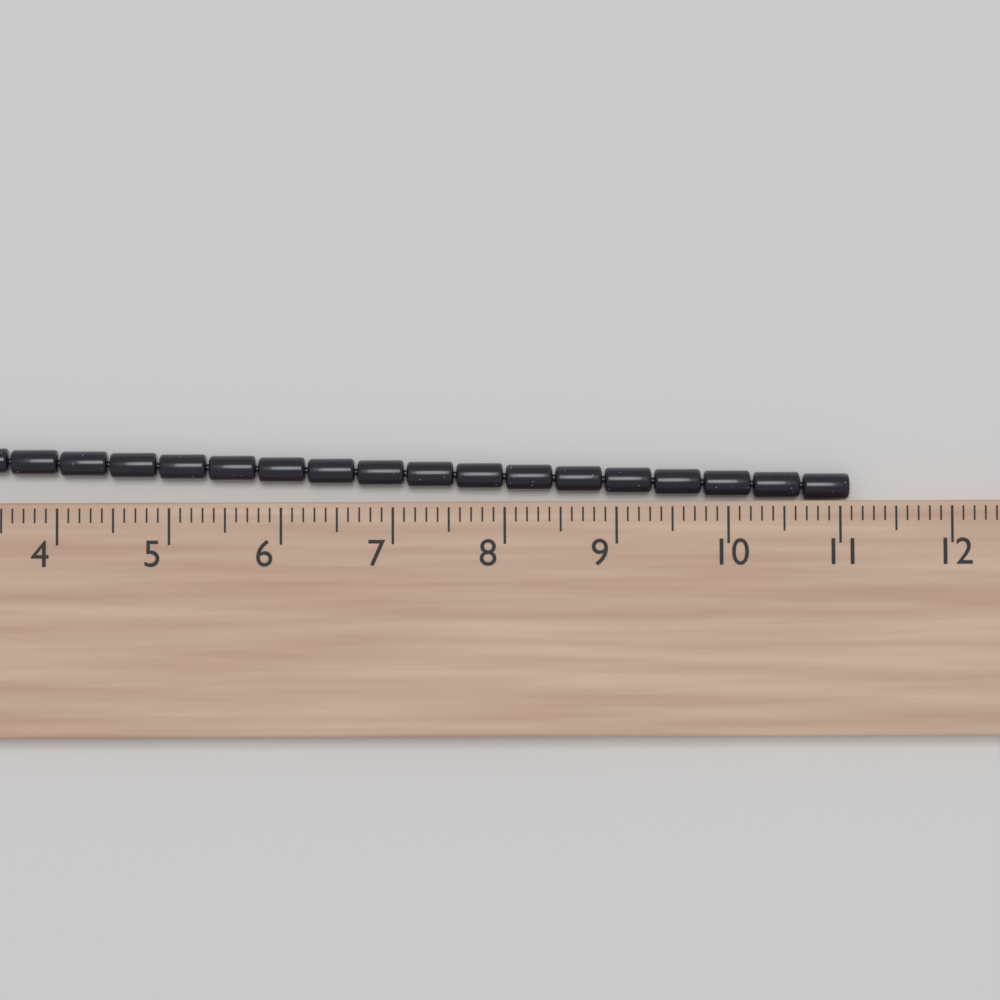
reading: 11.1 cm
